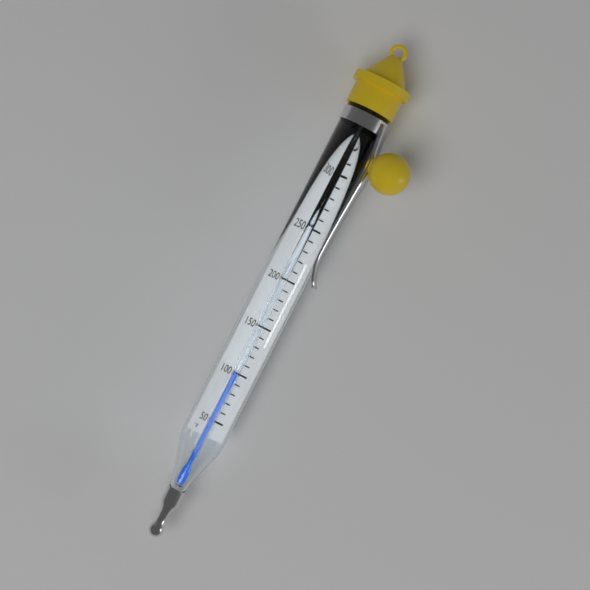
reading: 100 °F
